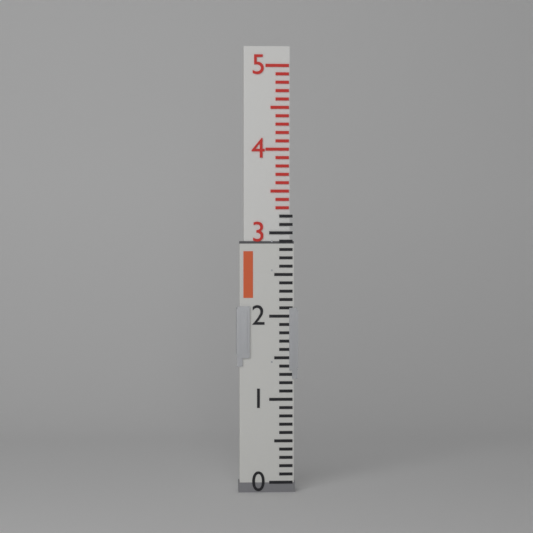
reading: 2.9 (no unit)
